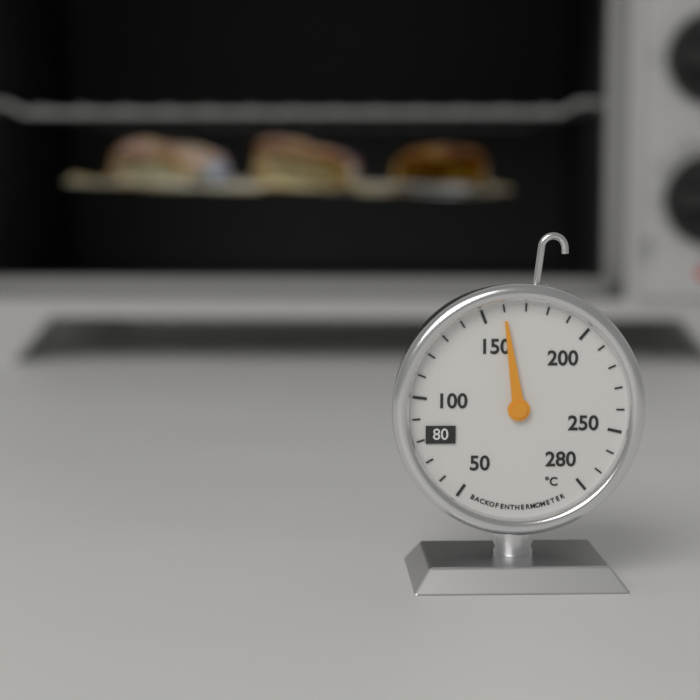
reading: 160 °C
